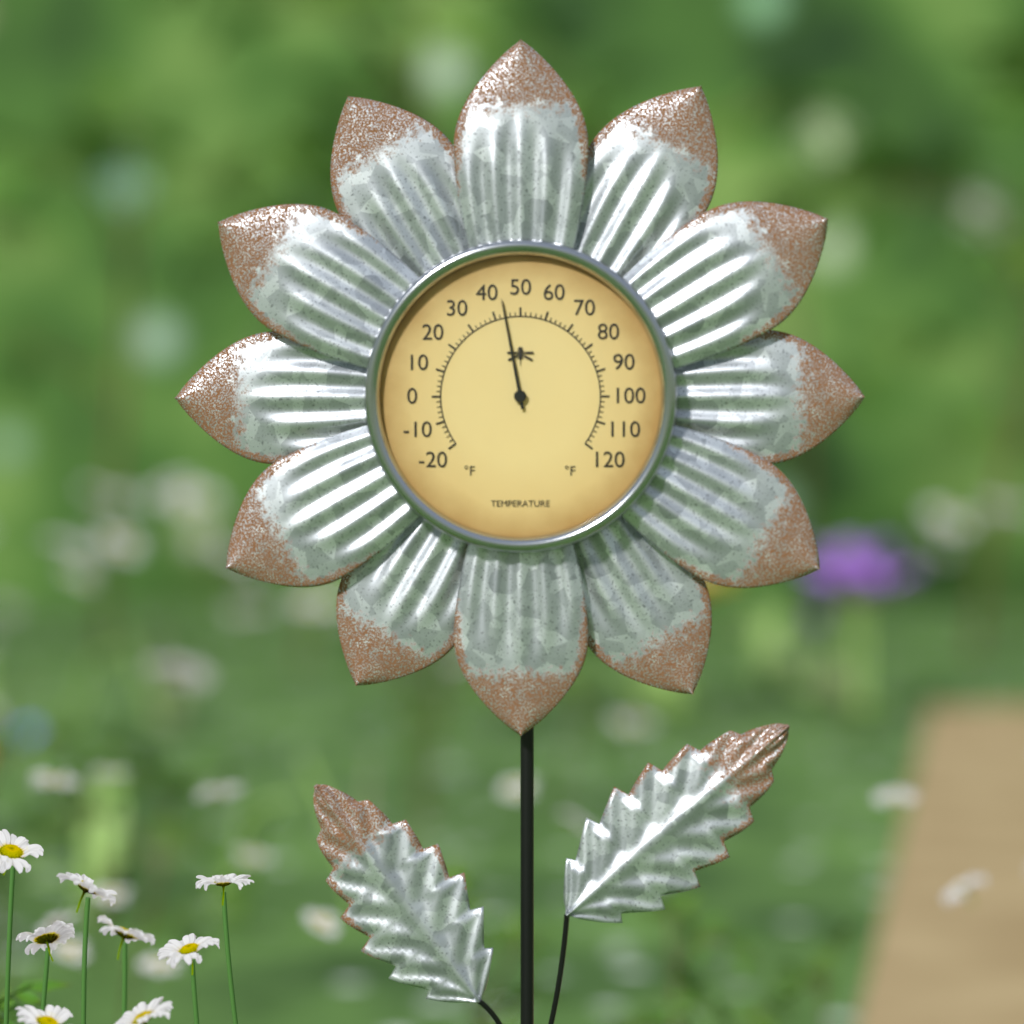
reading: 44 °F
